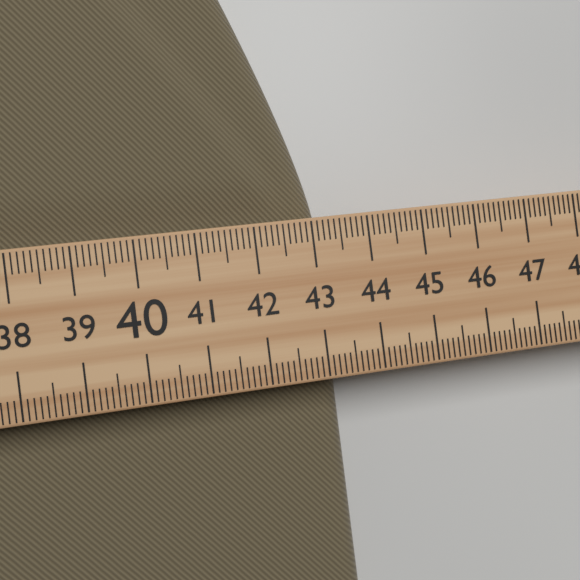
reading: 43.3 (no unit)
